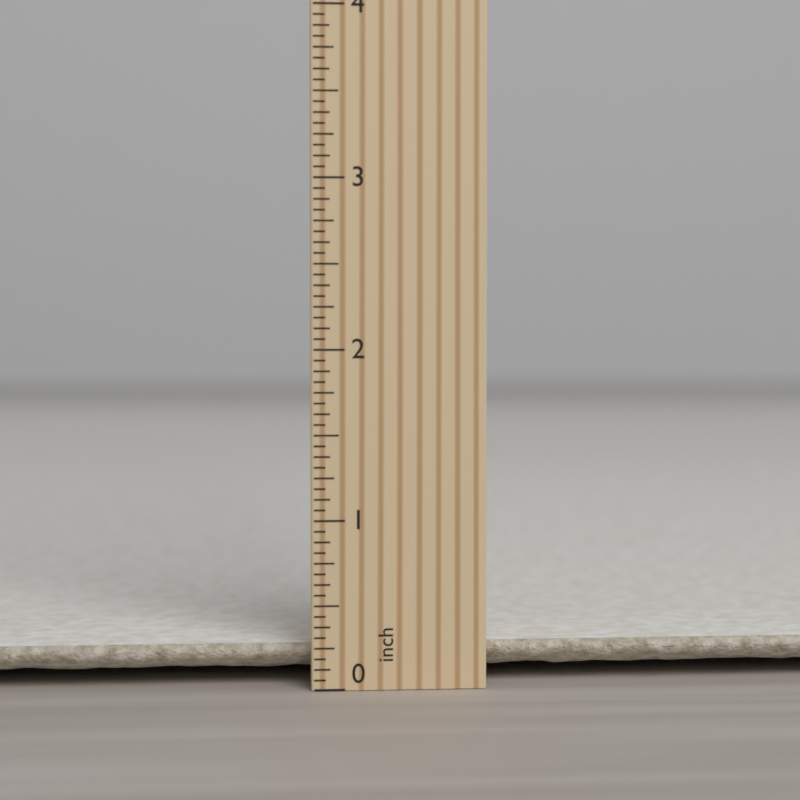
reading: 0.2500 inch
